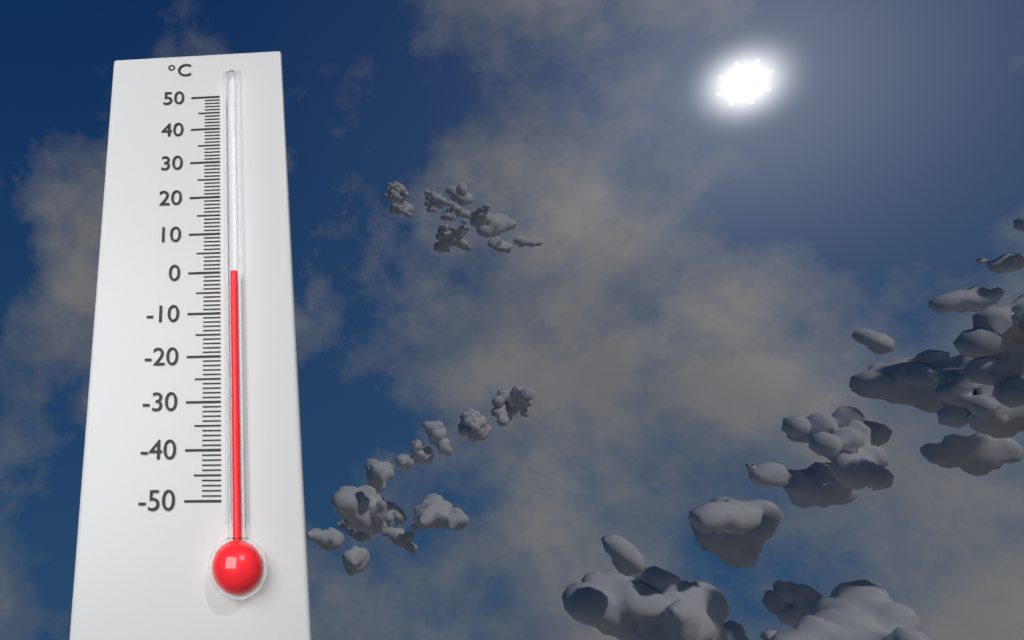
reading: -1 °C
